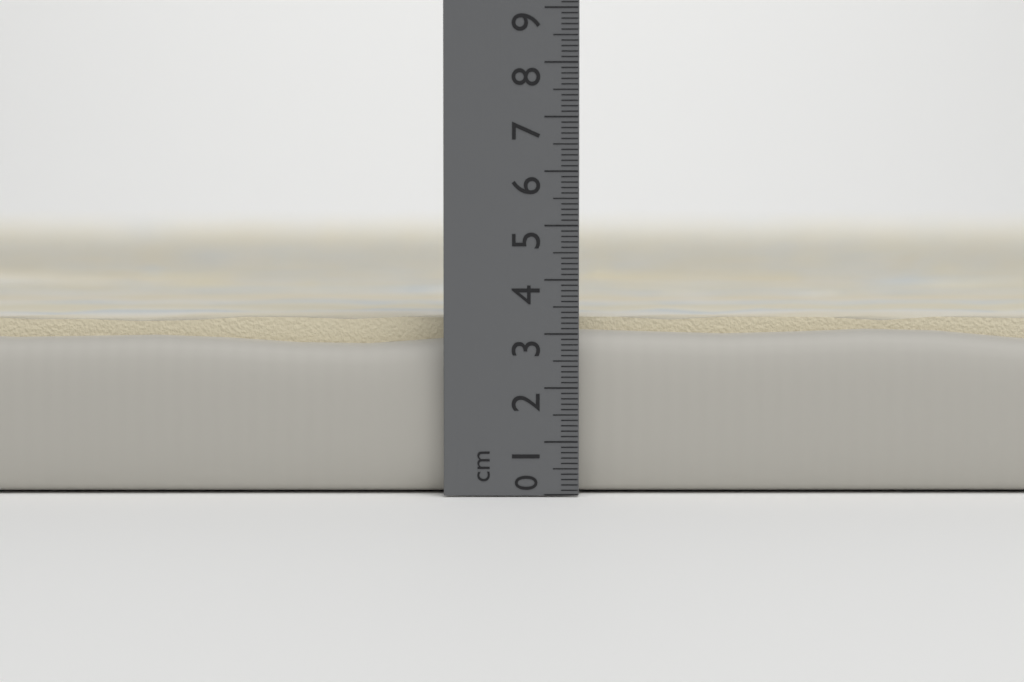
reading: 3.4 cm
